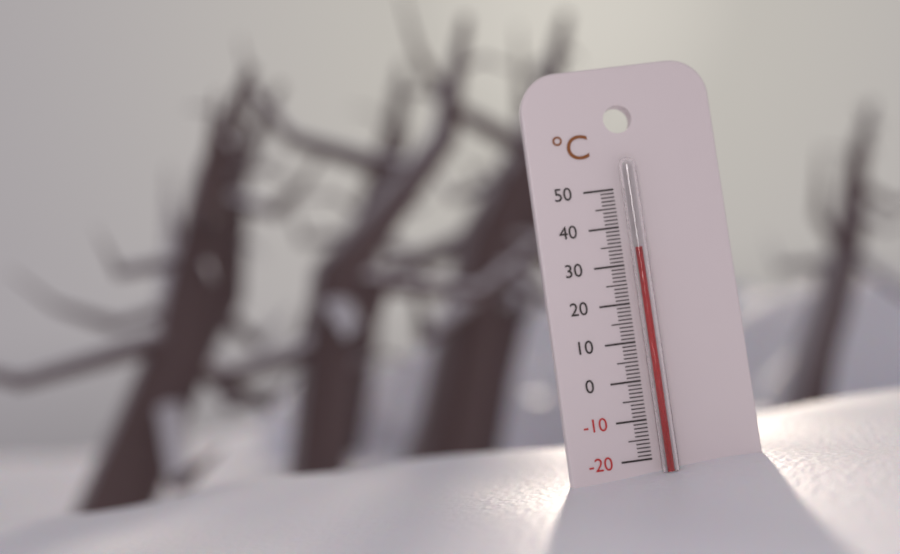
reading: 34 °C
